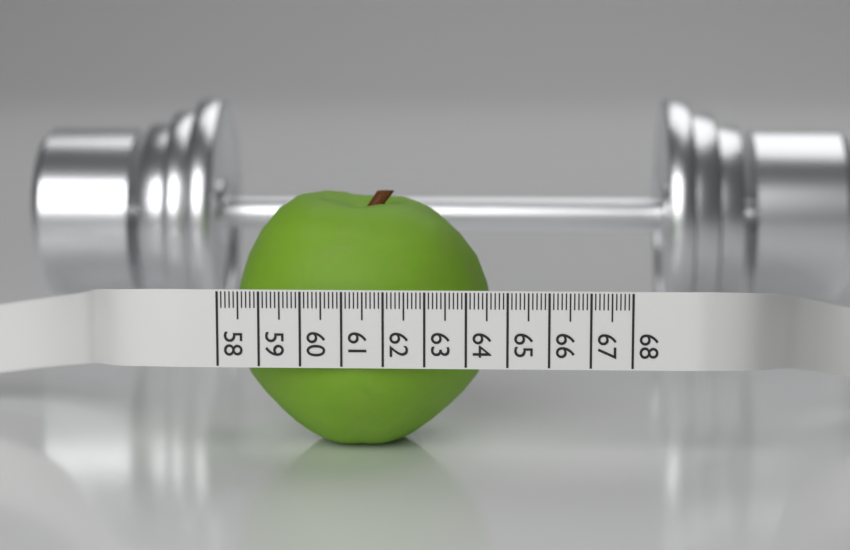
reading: 64.6 (no unit)
